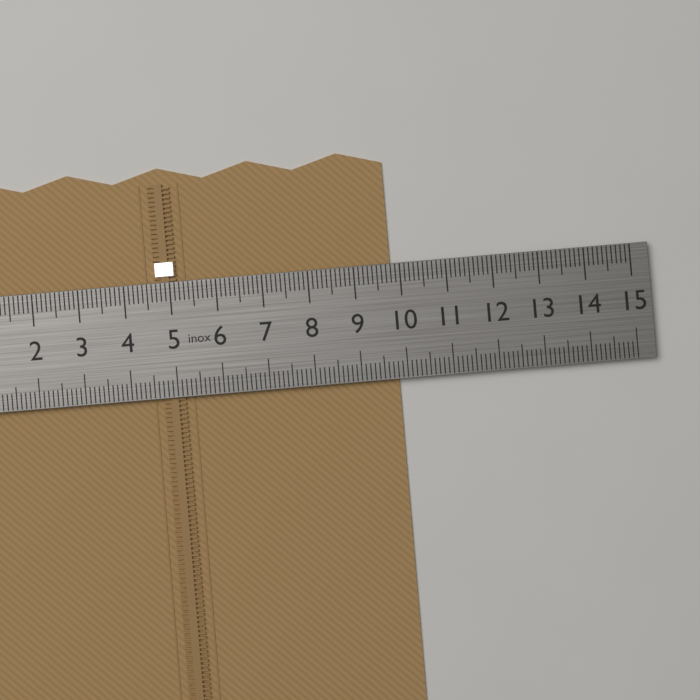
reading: 9.8 cm
